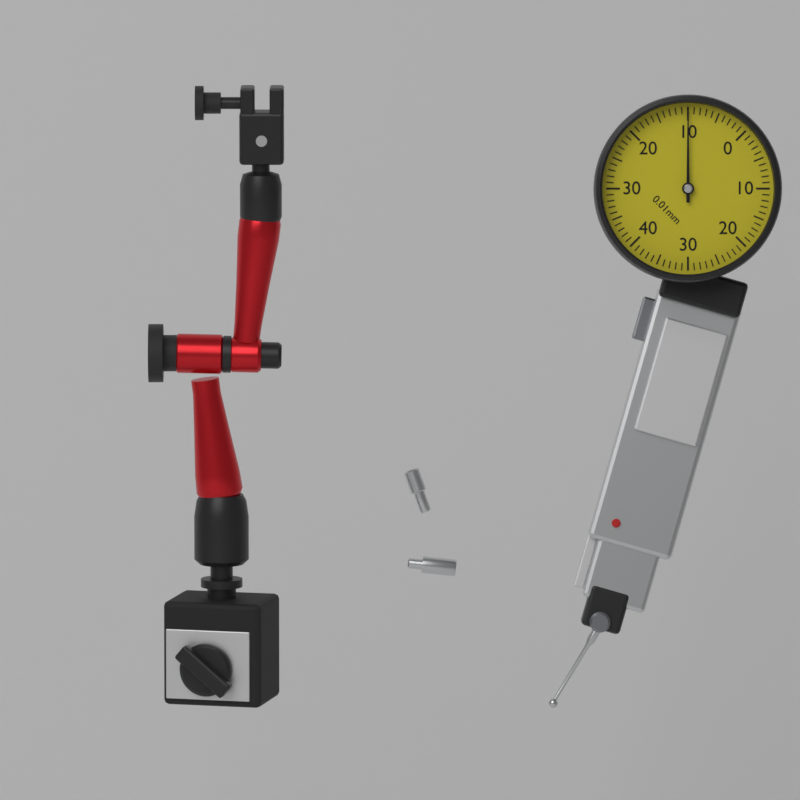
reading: 0.10 mm
